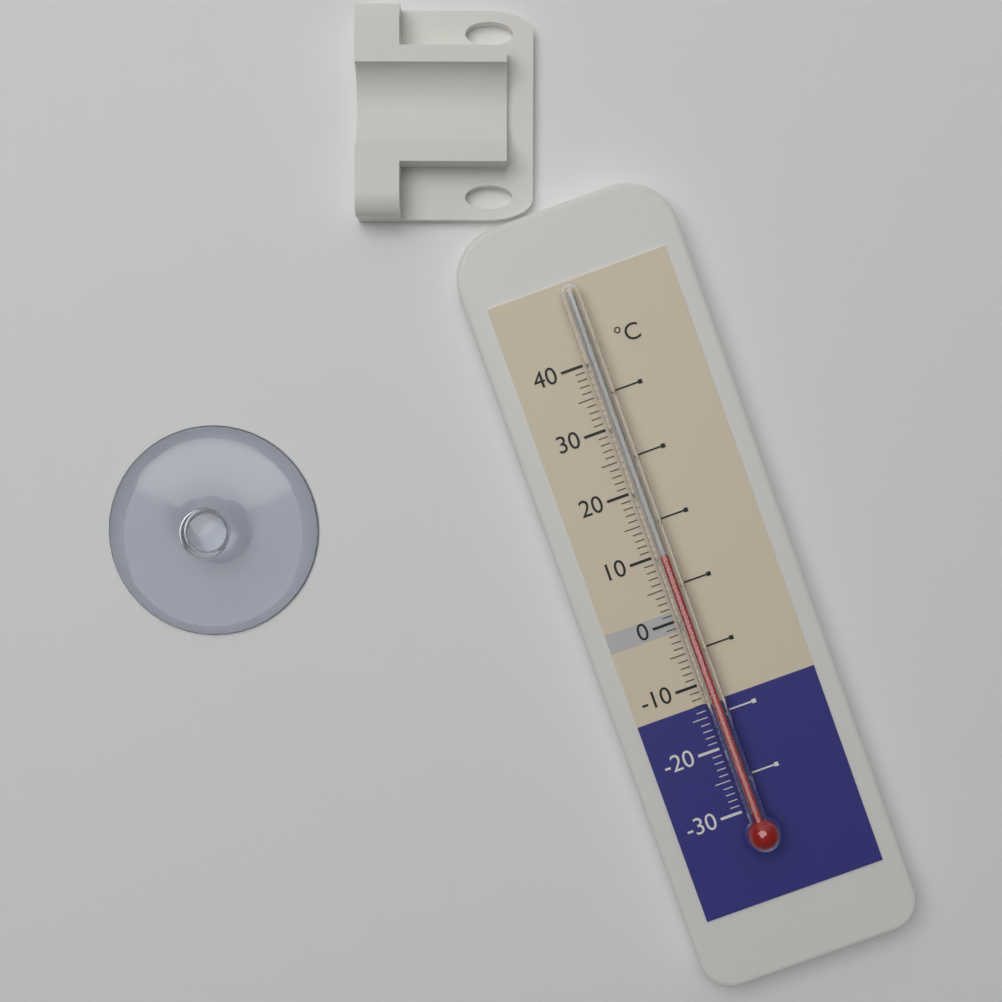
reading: 10 °C
